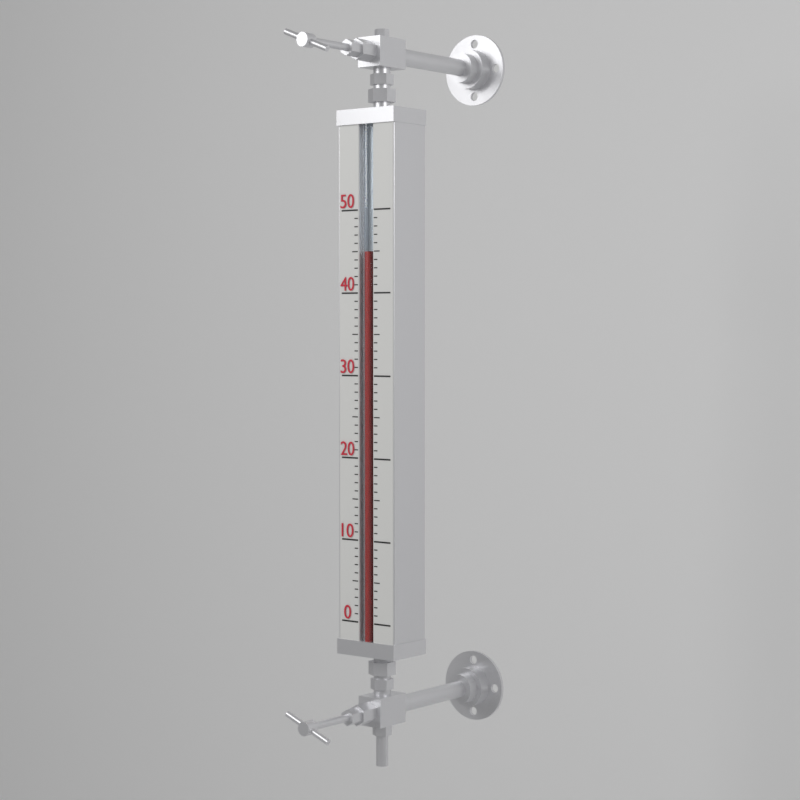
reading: 45 (no unit)
